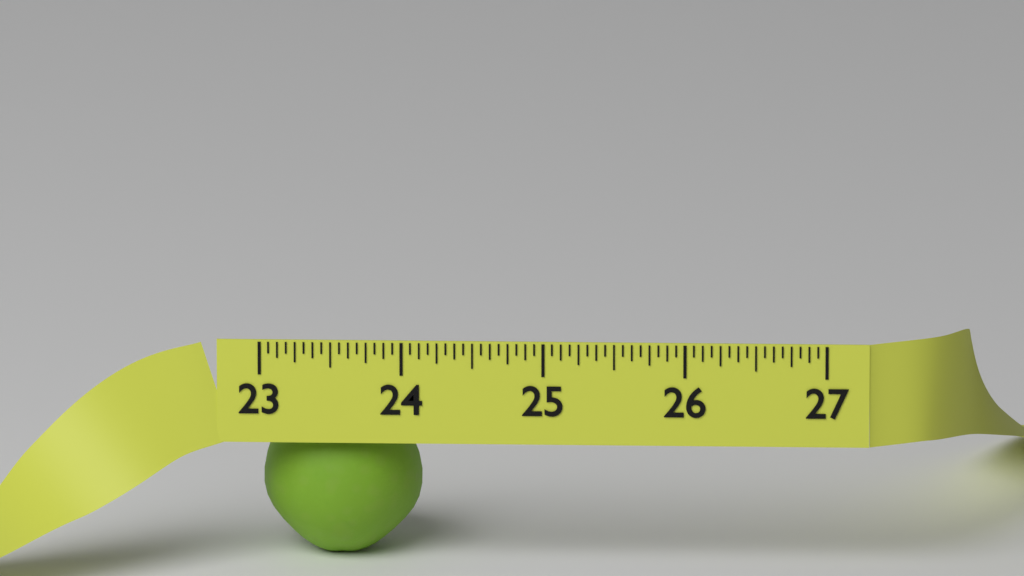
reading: 24.1250 (no unit)
